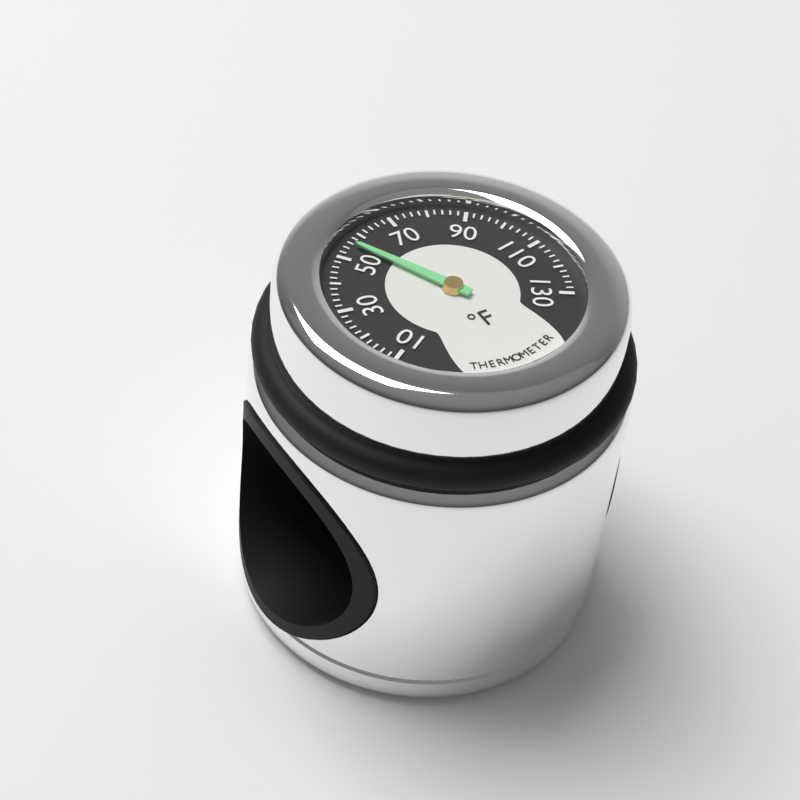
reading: 56 °F
